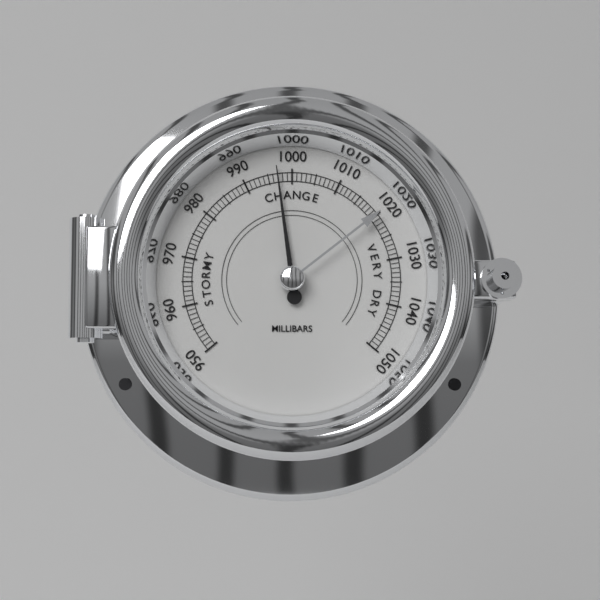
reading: 997 mbar
